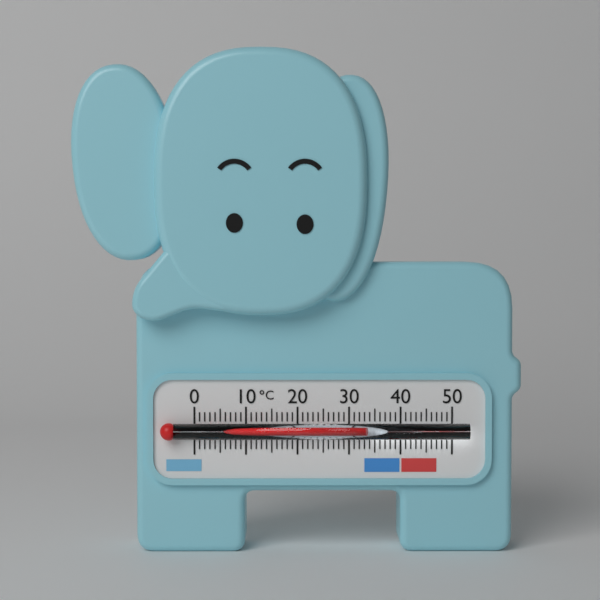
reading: 33 °C
